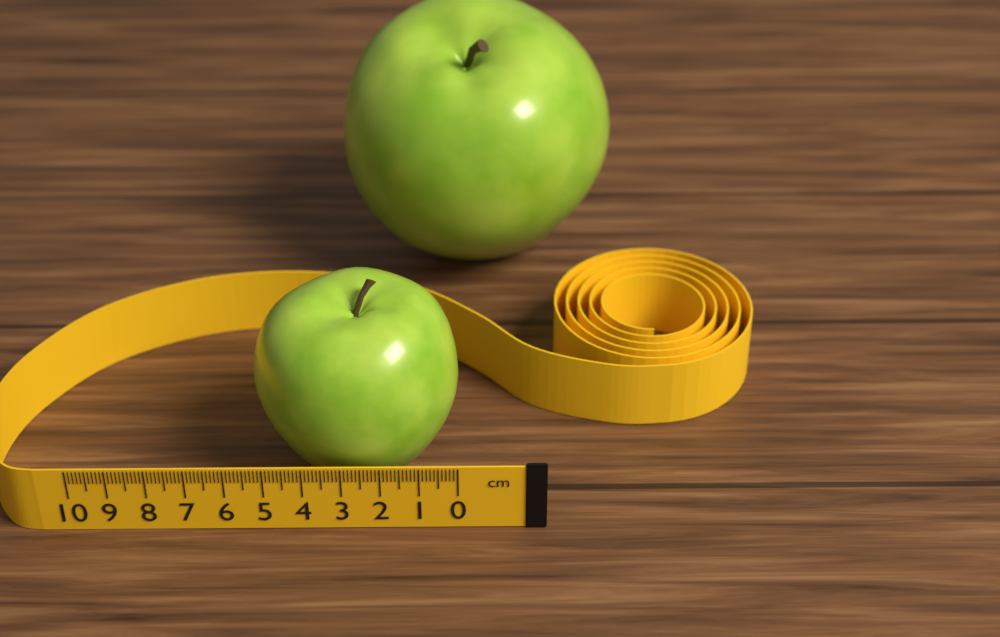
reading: 5.4 cm
